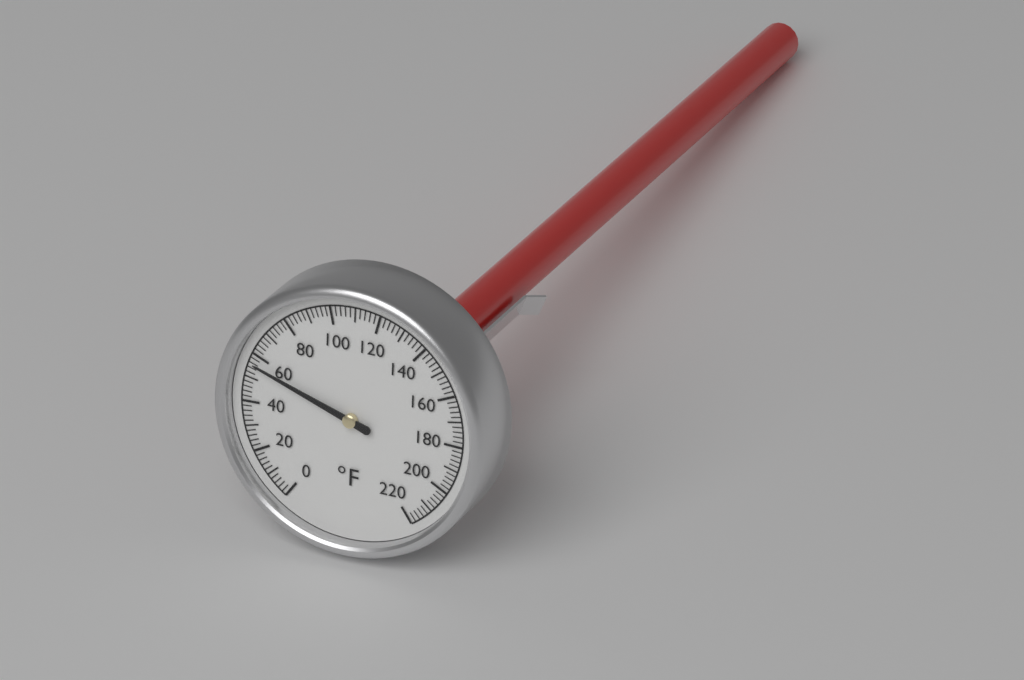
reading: 56 °F
